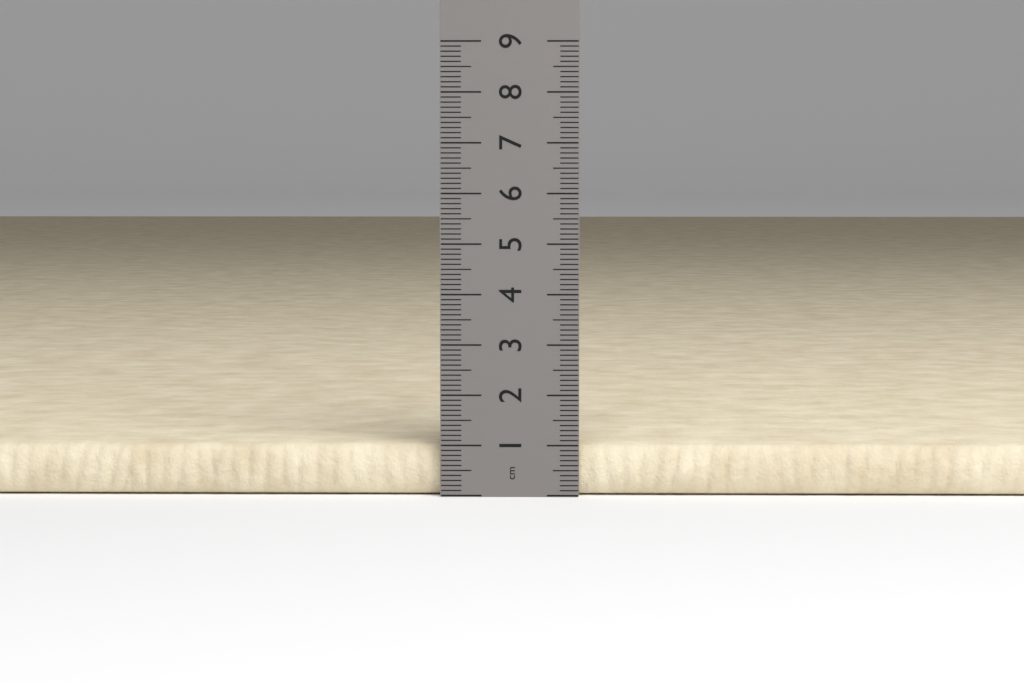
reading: 1.0 cm
